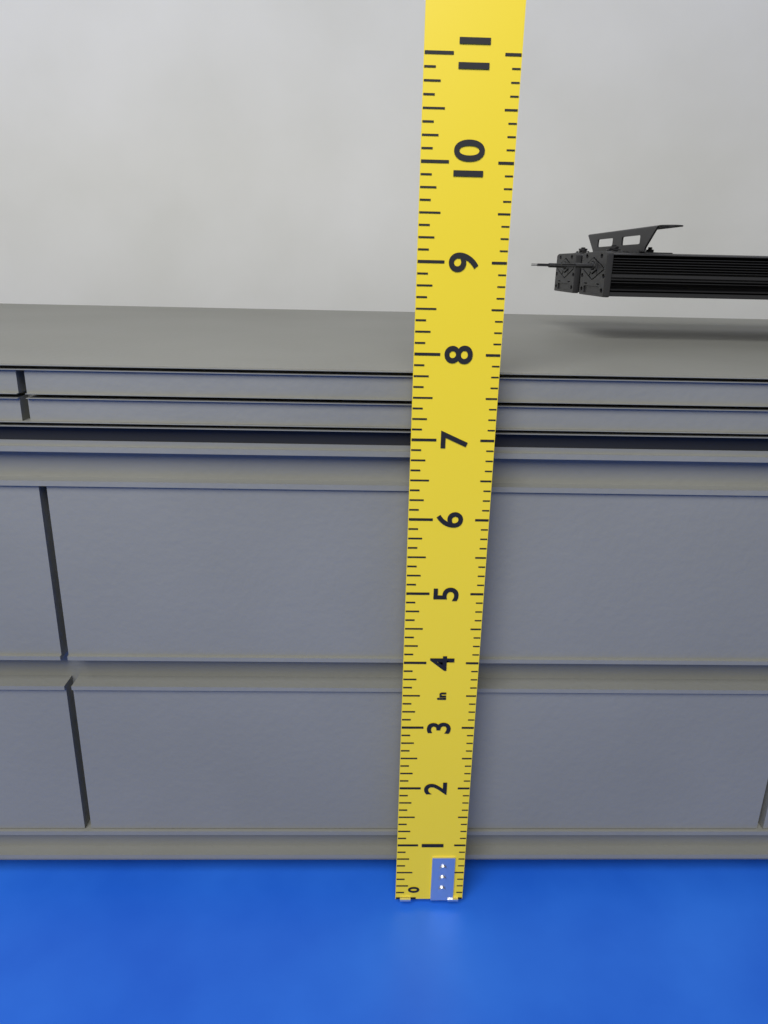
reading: 7.750 in
